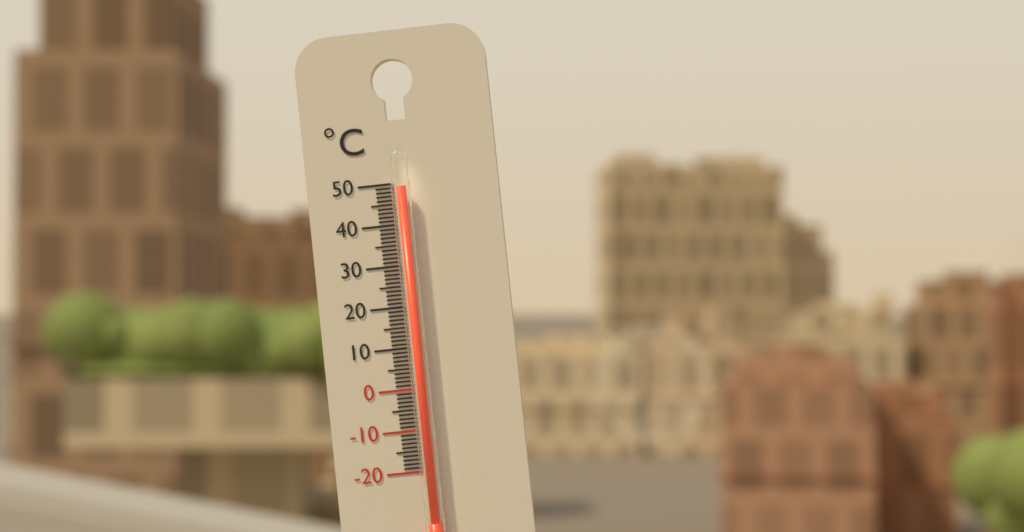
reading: 49 °C
